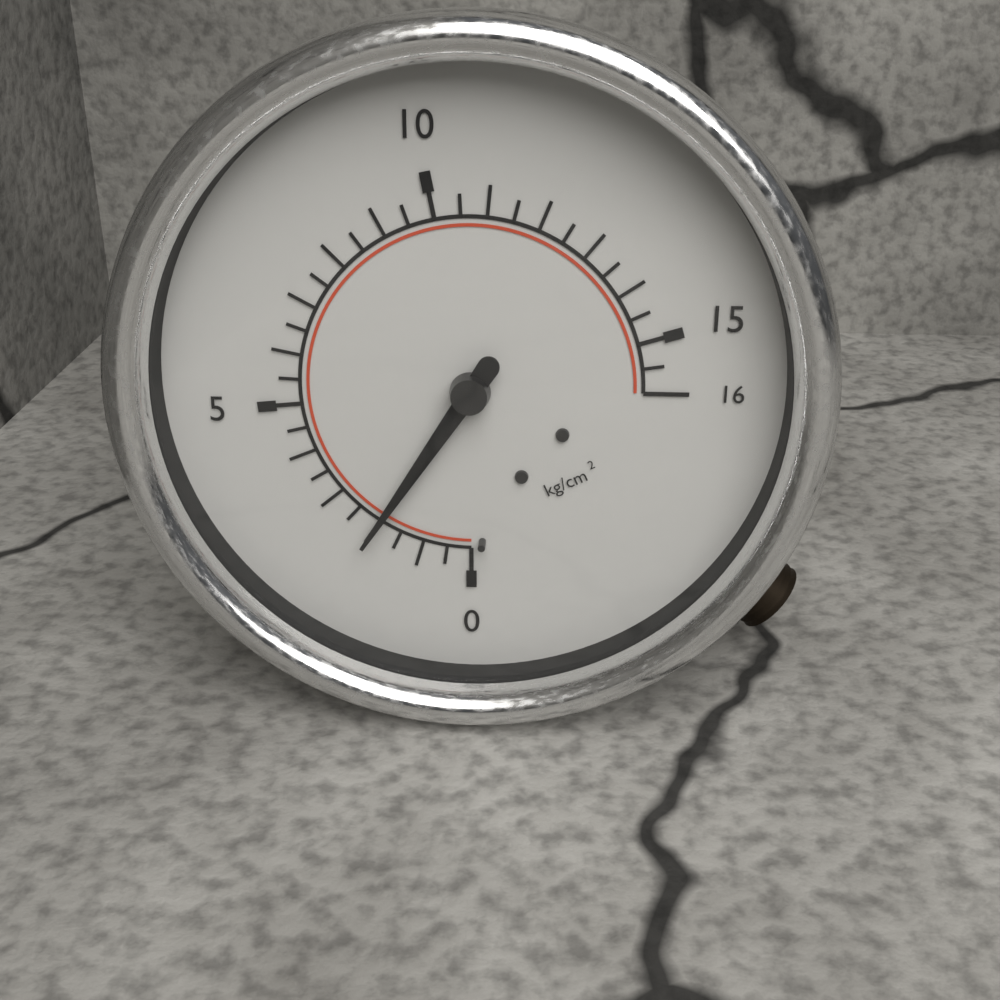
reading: 2.0 kg/cm²
